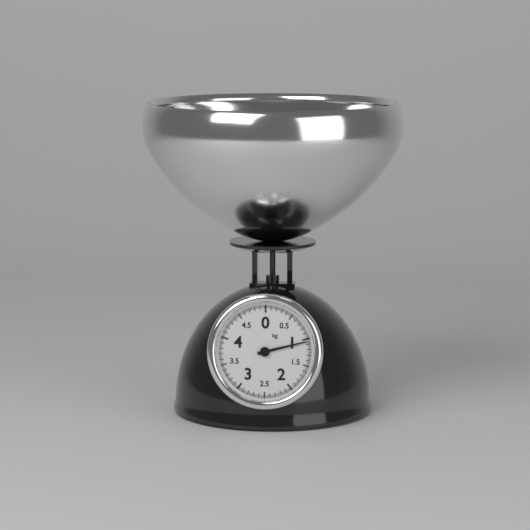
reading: 1.050 kg
